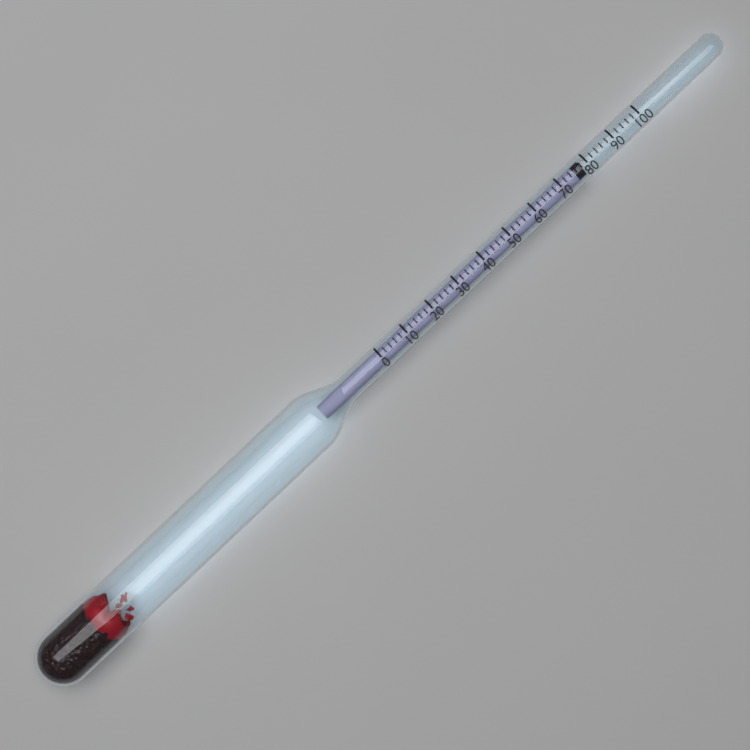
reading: 78 (no unit)
